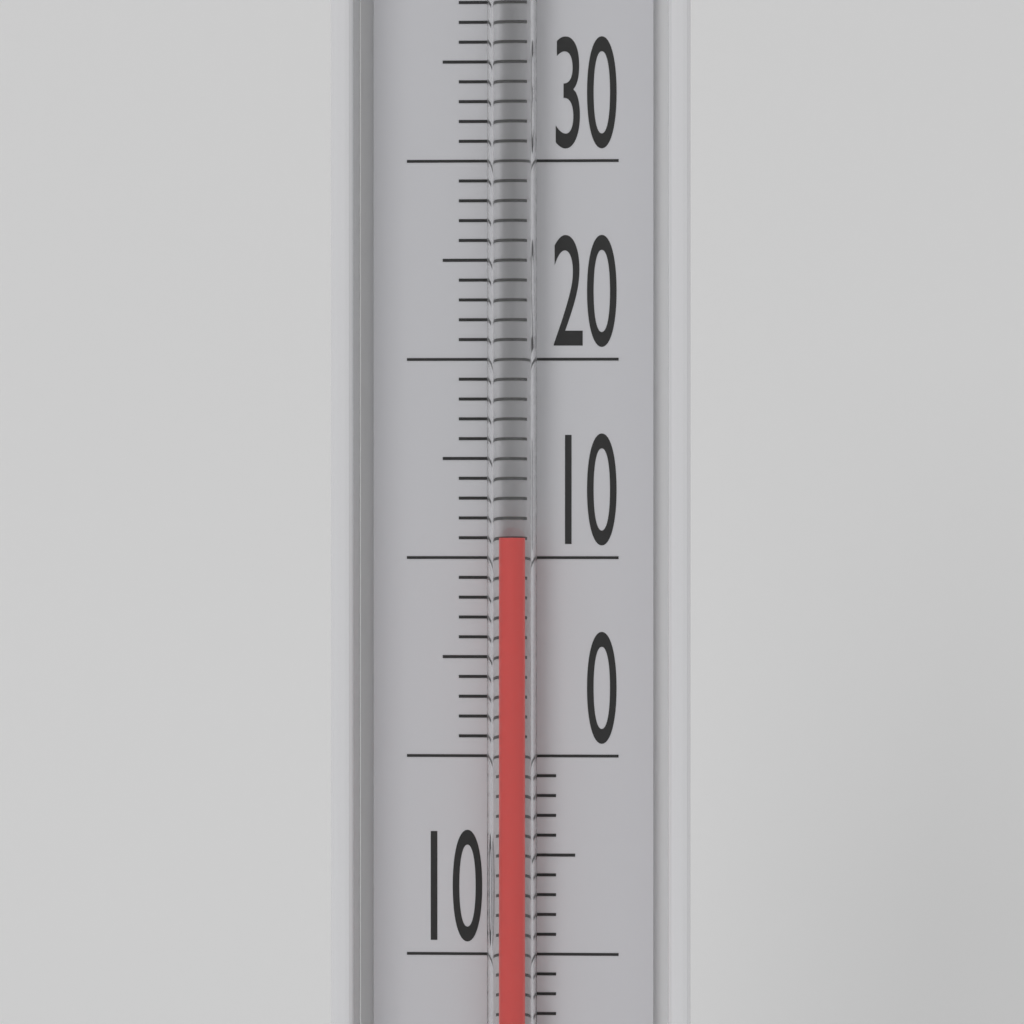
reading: 11 °C
